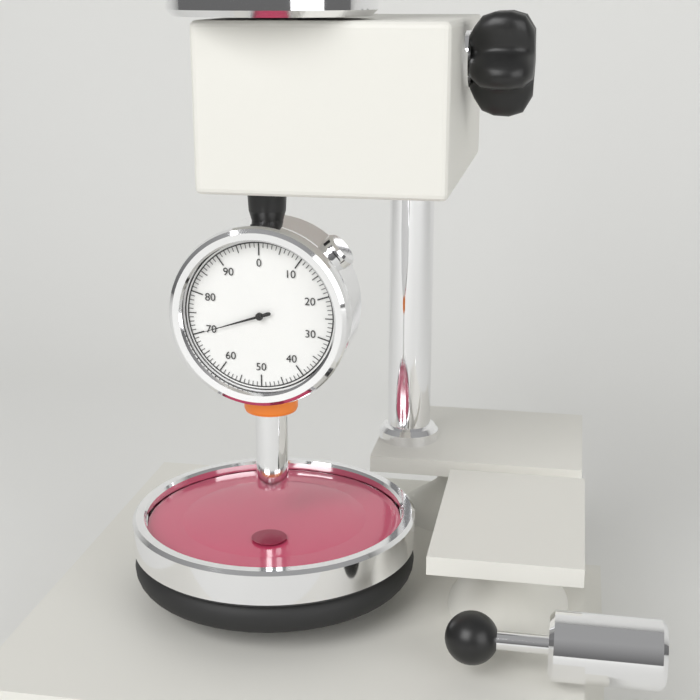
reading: 70 (no unit)
